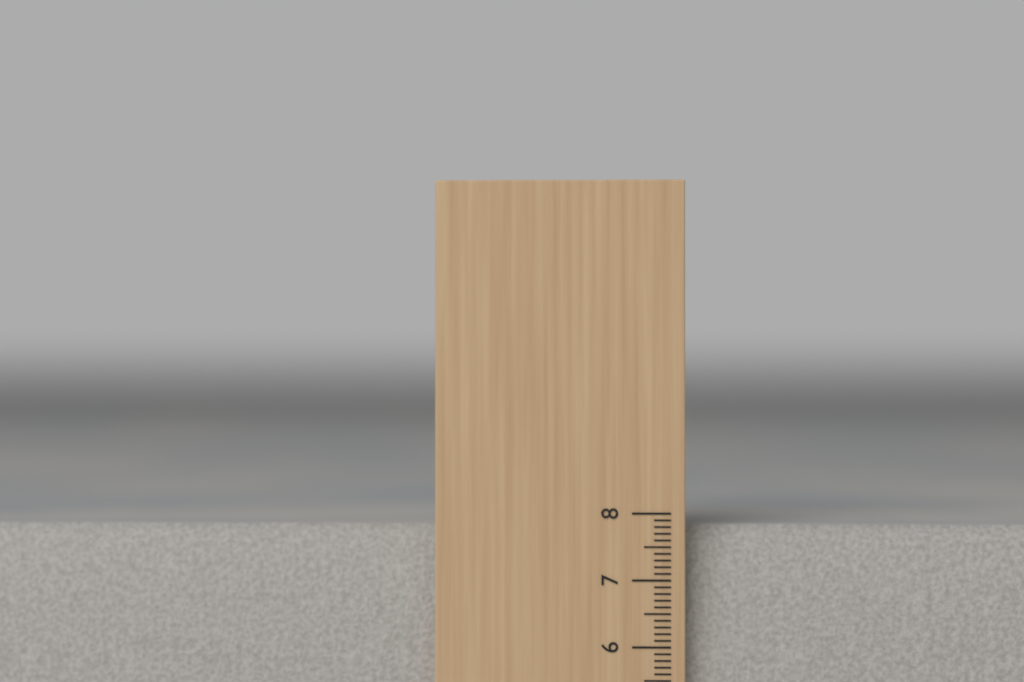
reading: 7.8 cm
